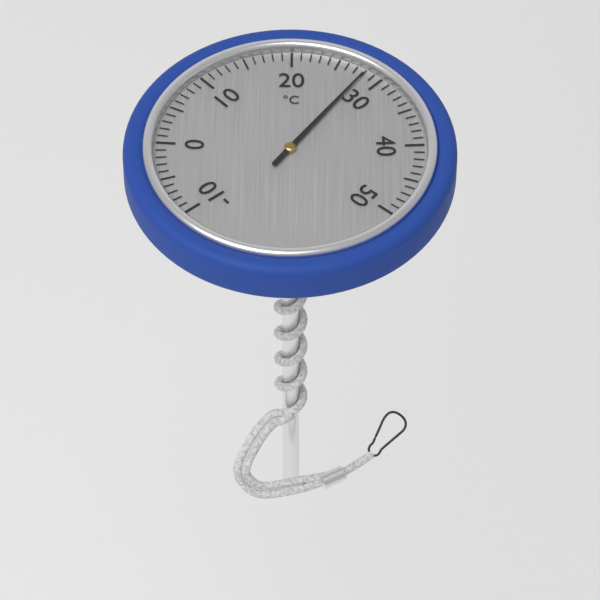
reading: 28 °C
